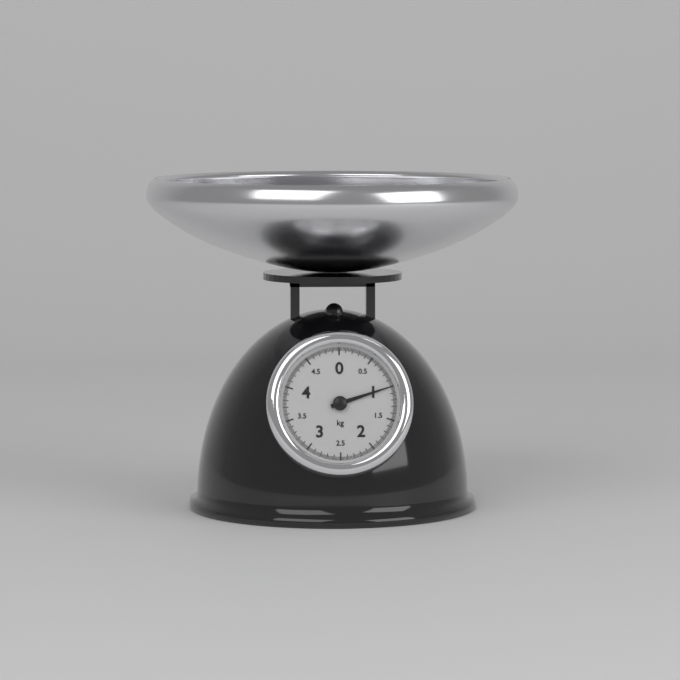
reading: 1.00 kg
